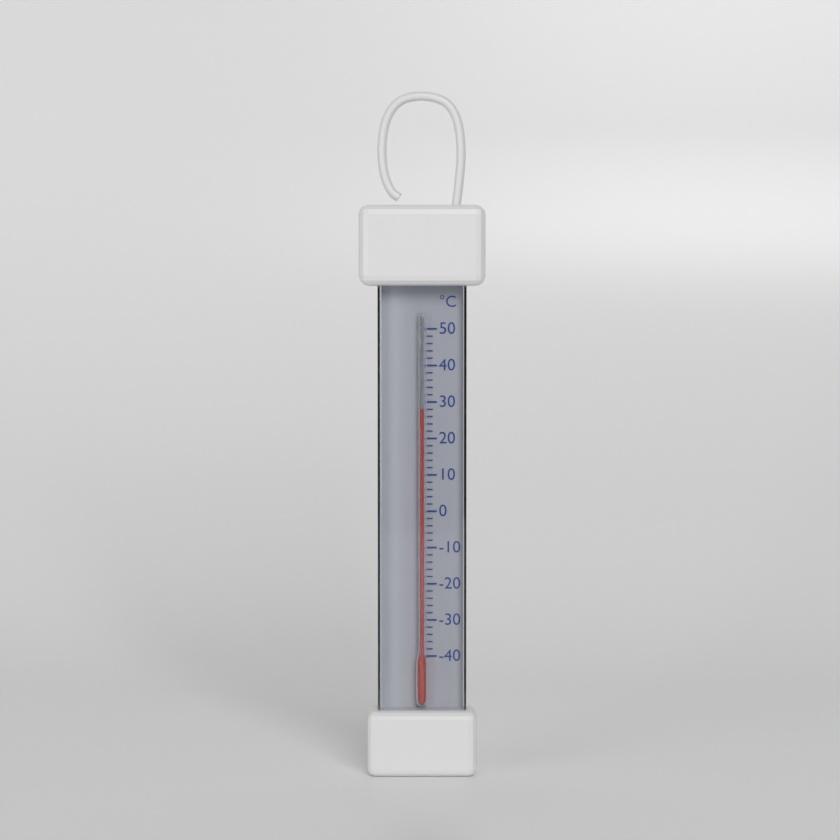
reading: 28 °C
